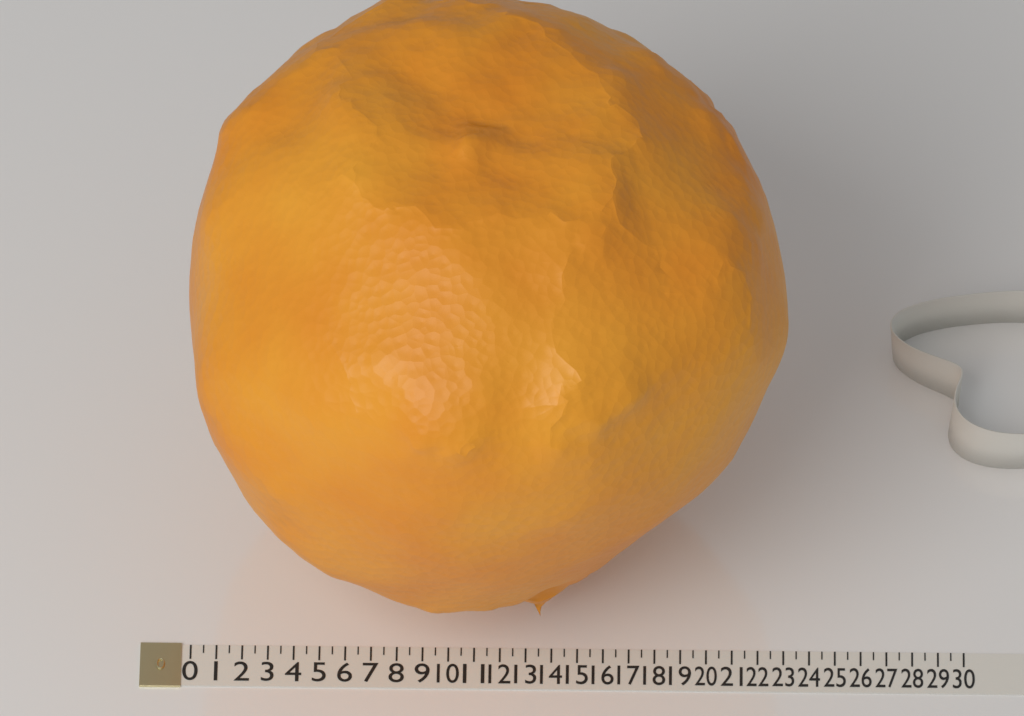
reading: 23.0 (no unit)
